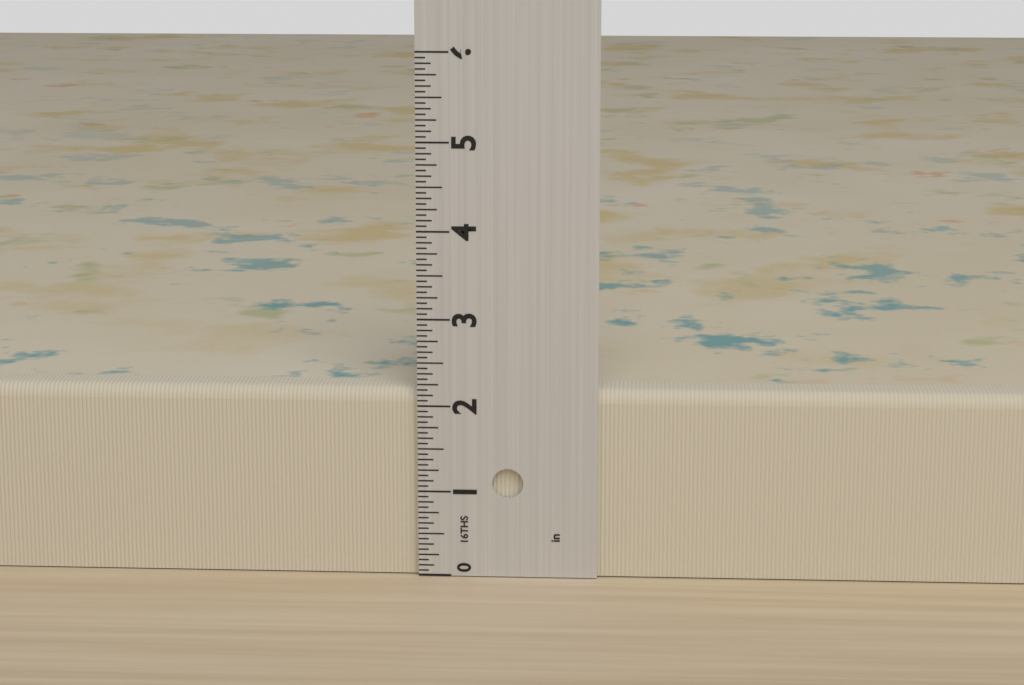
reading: 2.1875 in
